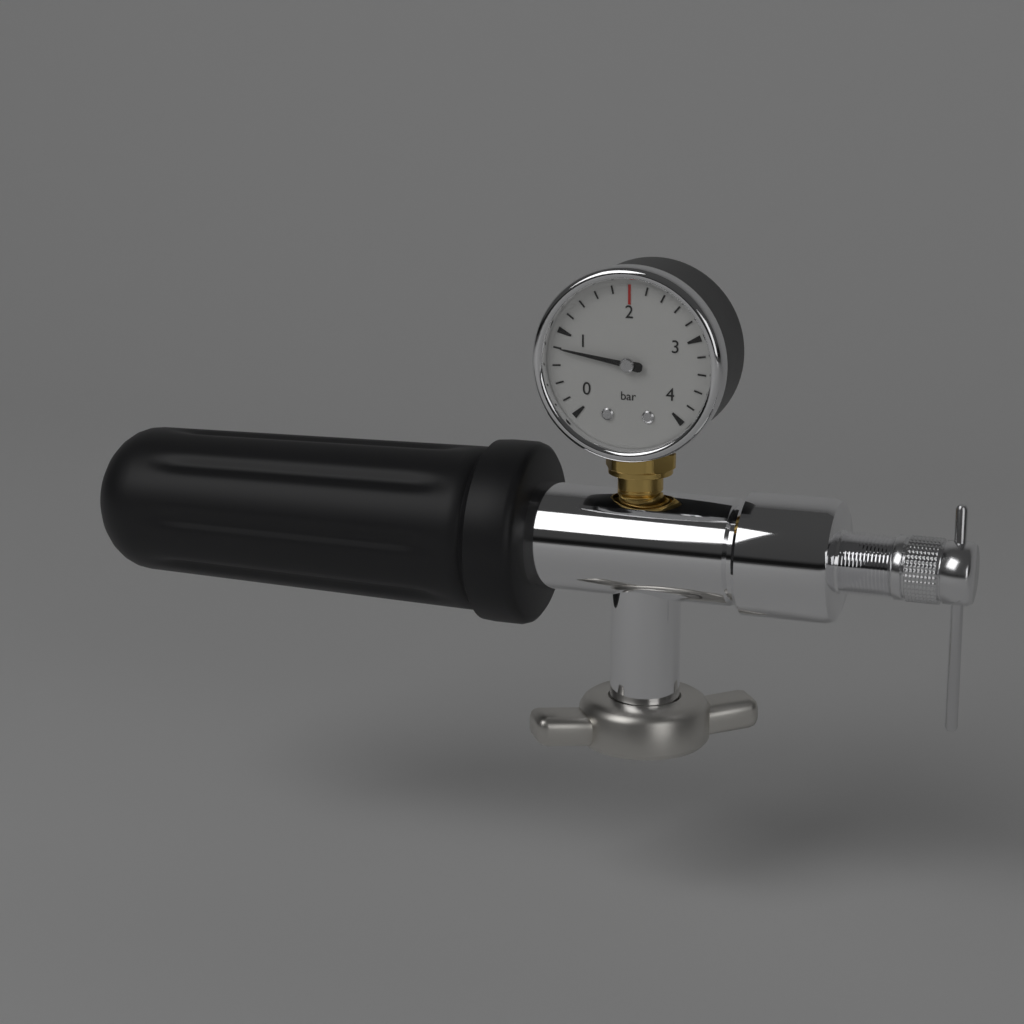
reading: 0.8 bar
